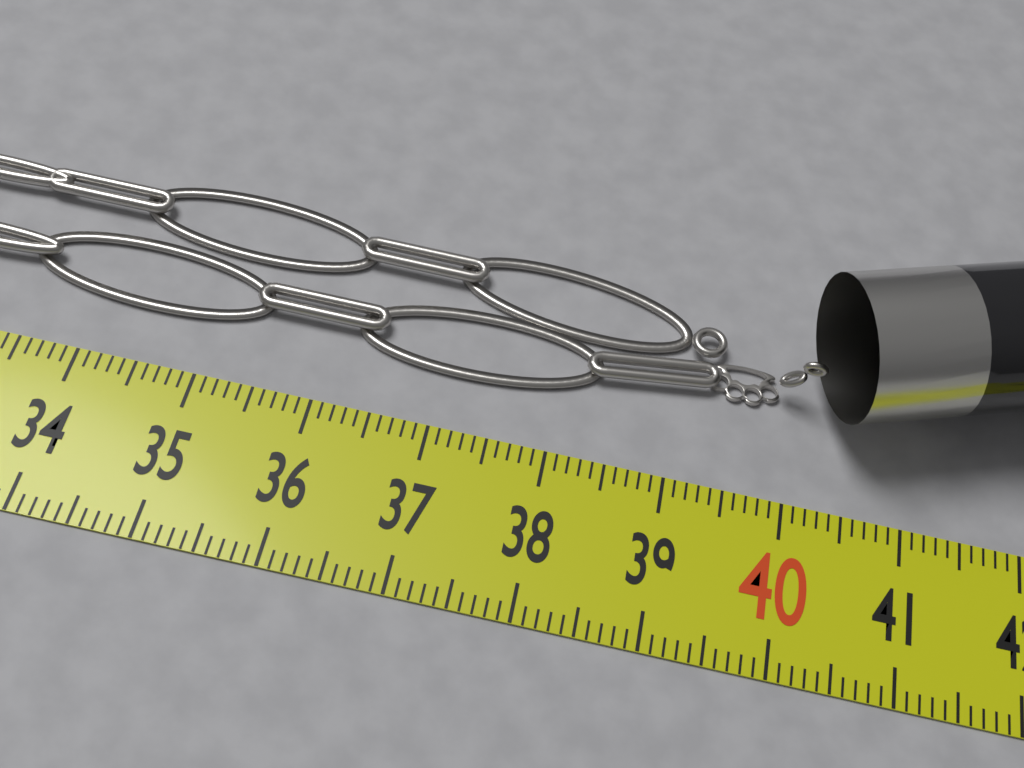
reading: 40.2 cm
